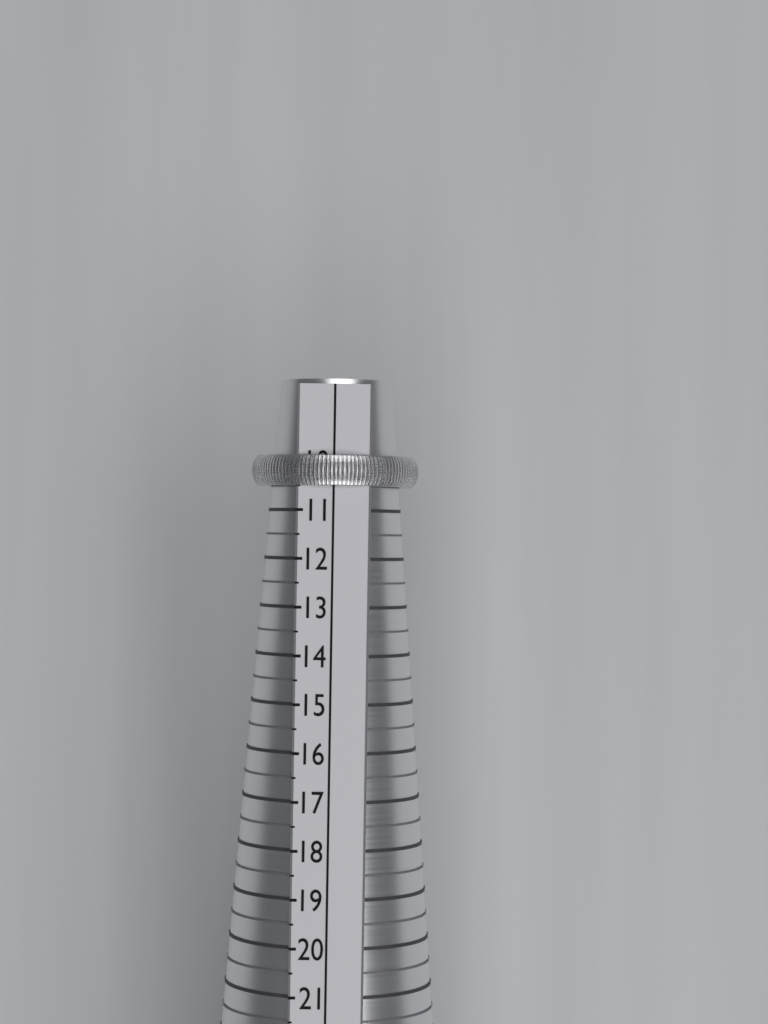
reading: 10.5 (no unit)
